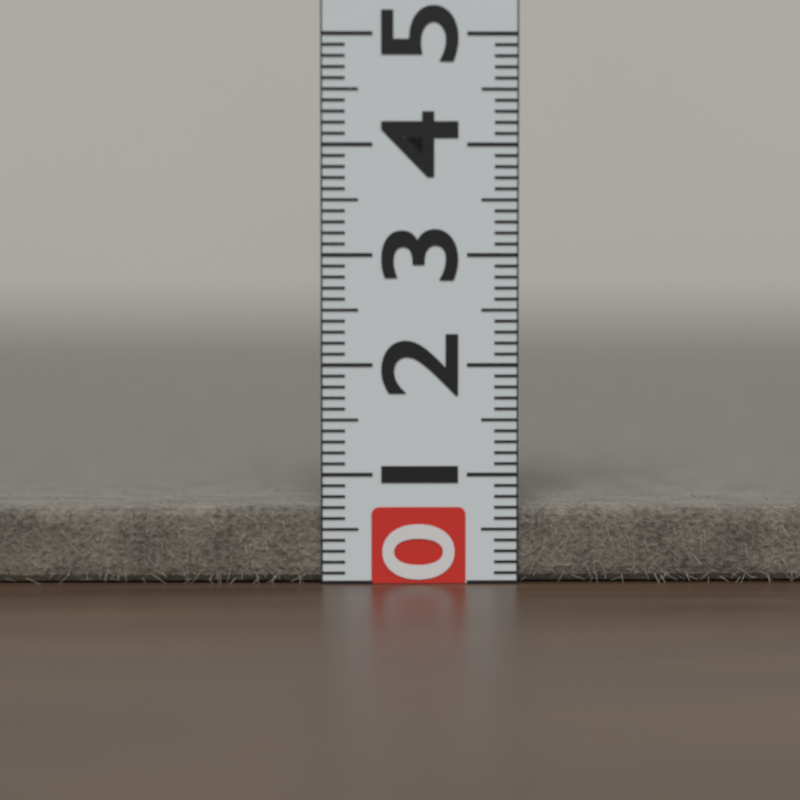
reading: 0.7 (no unit)
